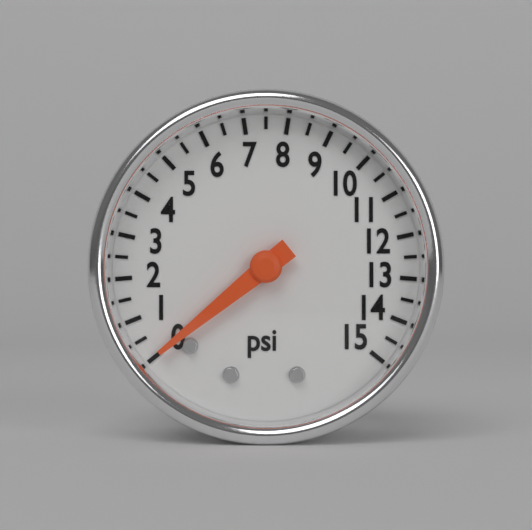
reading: 0.0 psi
